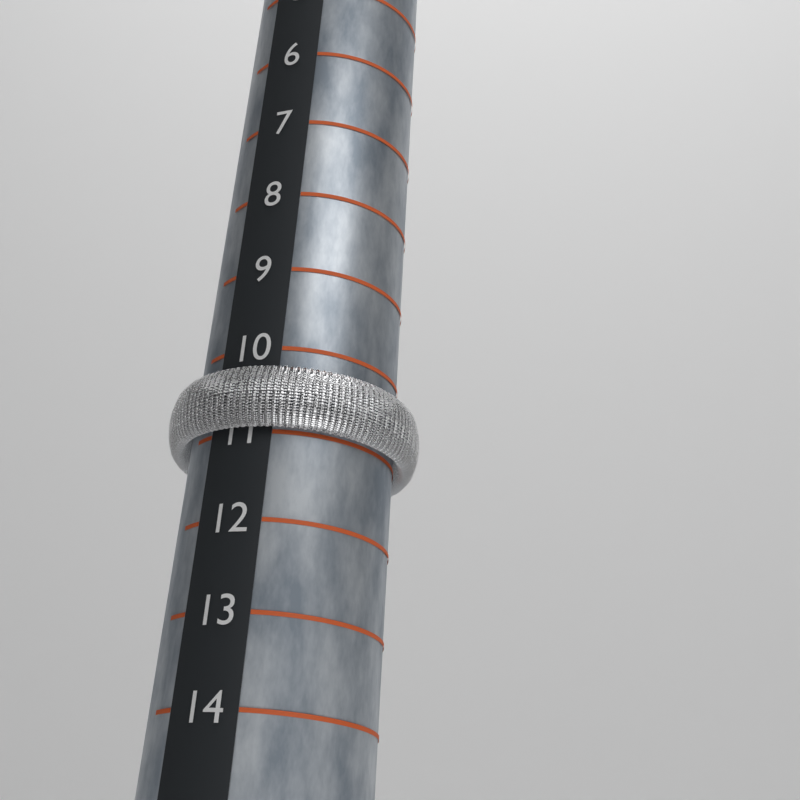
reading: 11 (no unit)
